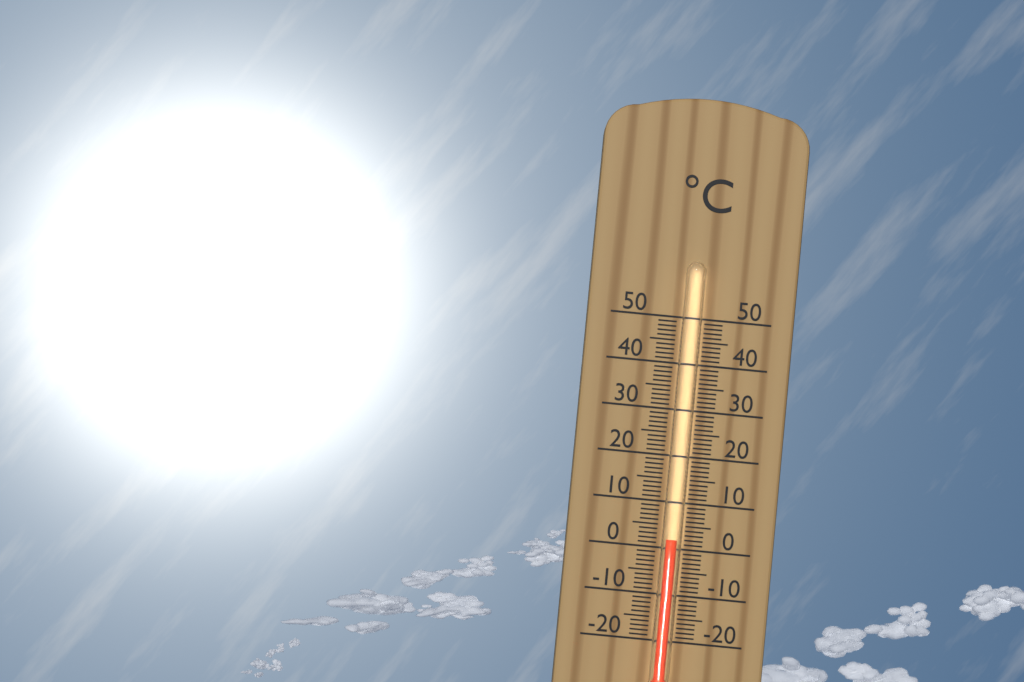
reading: 2 °C
